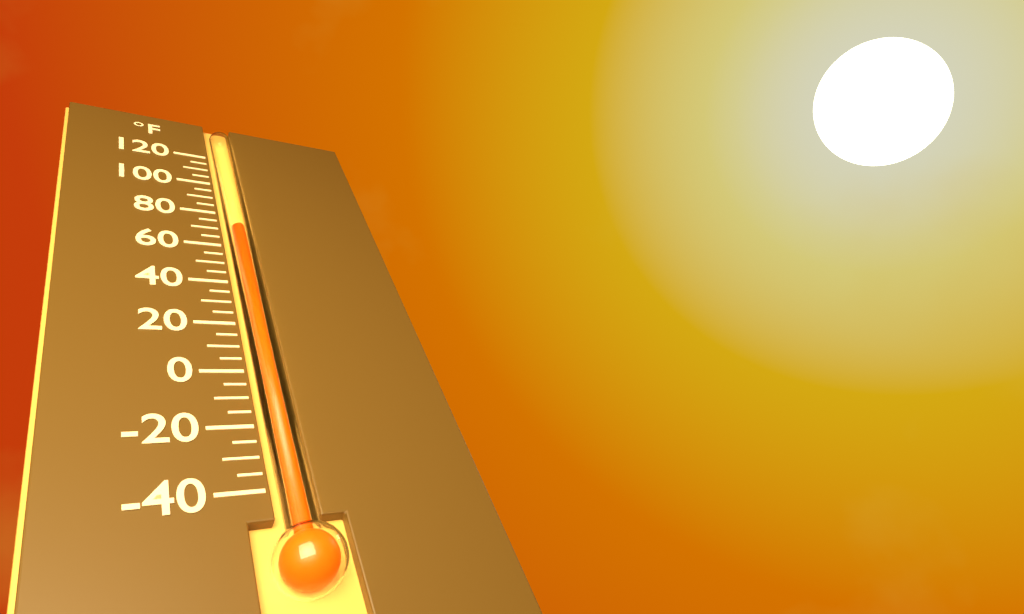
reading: 70 °F
